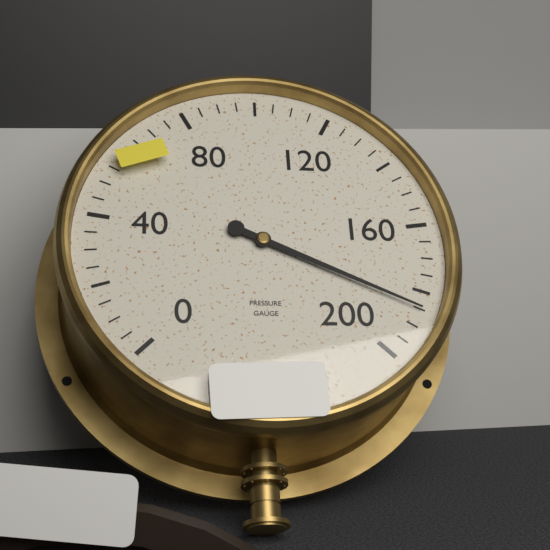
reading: 185 (no unit)
